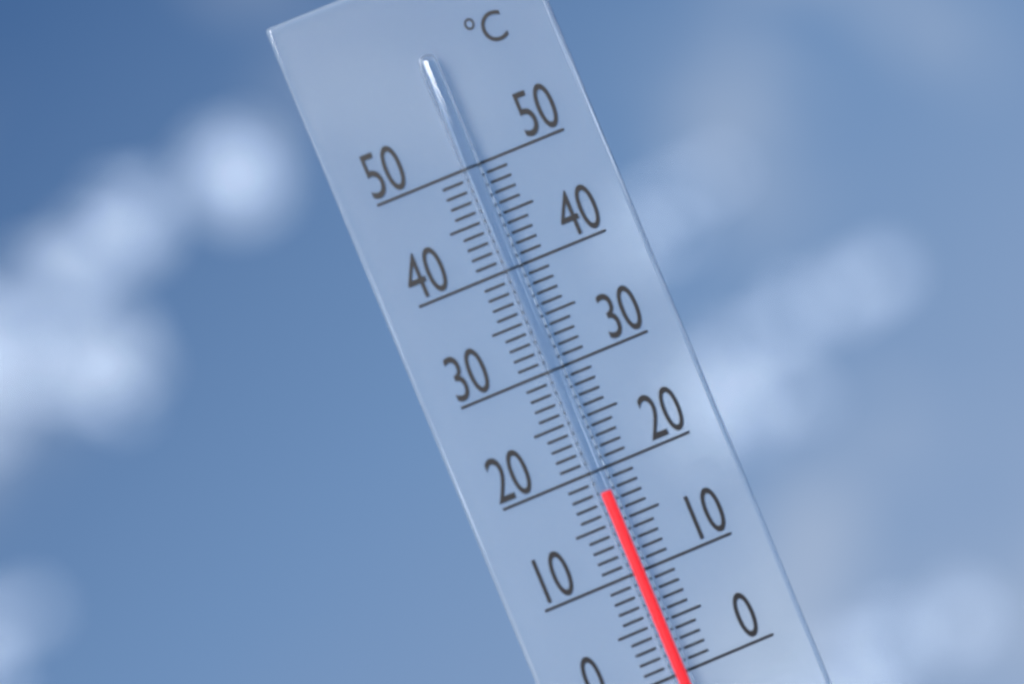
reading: 18 °C
